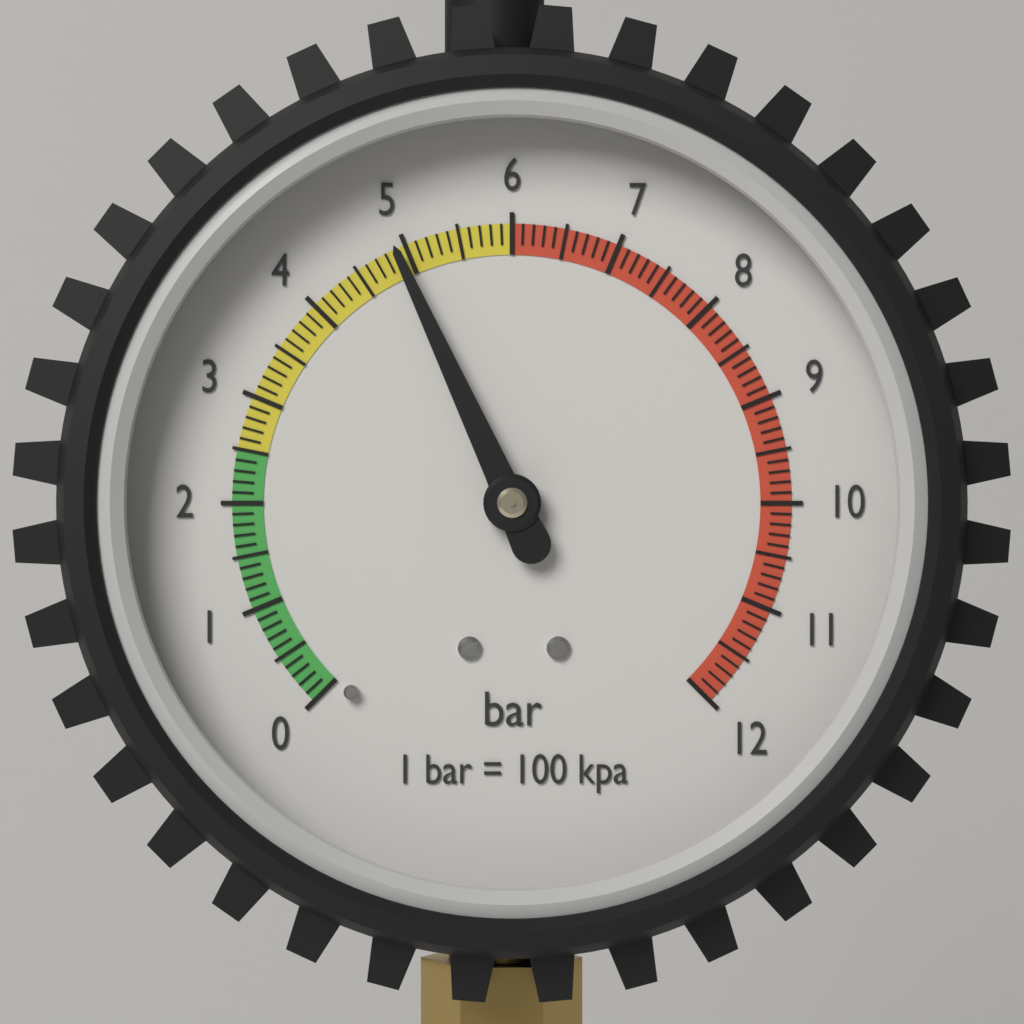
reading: 4.9 bar
